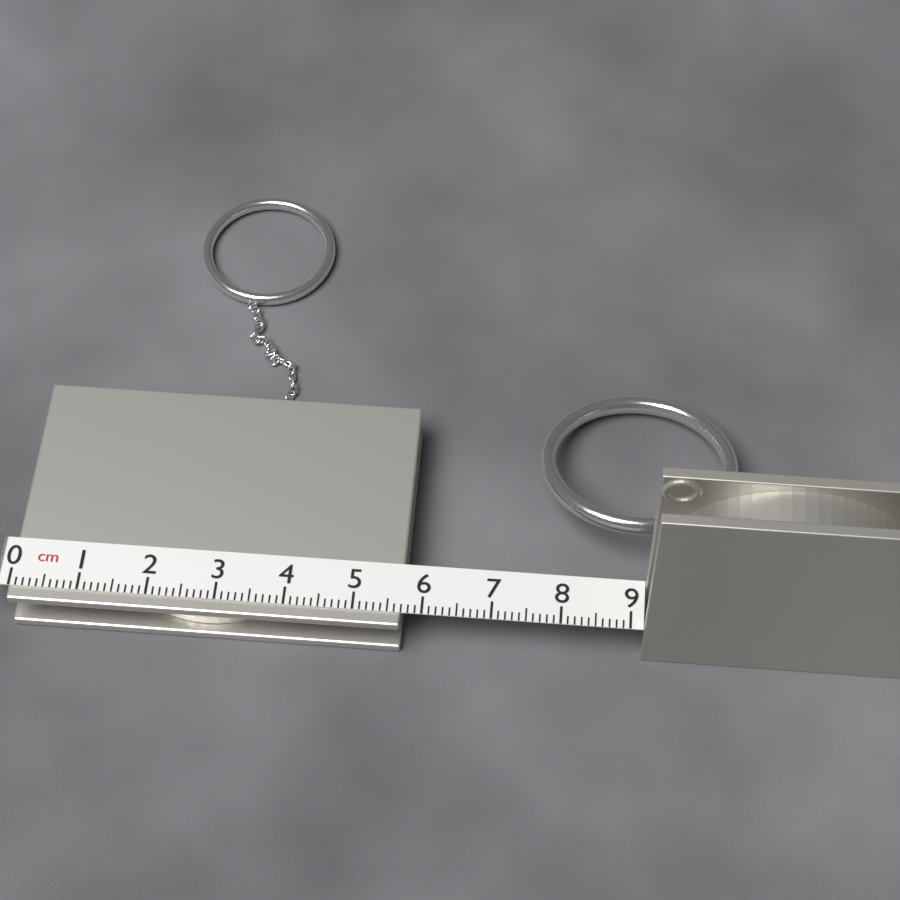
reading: 5.7 cm
